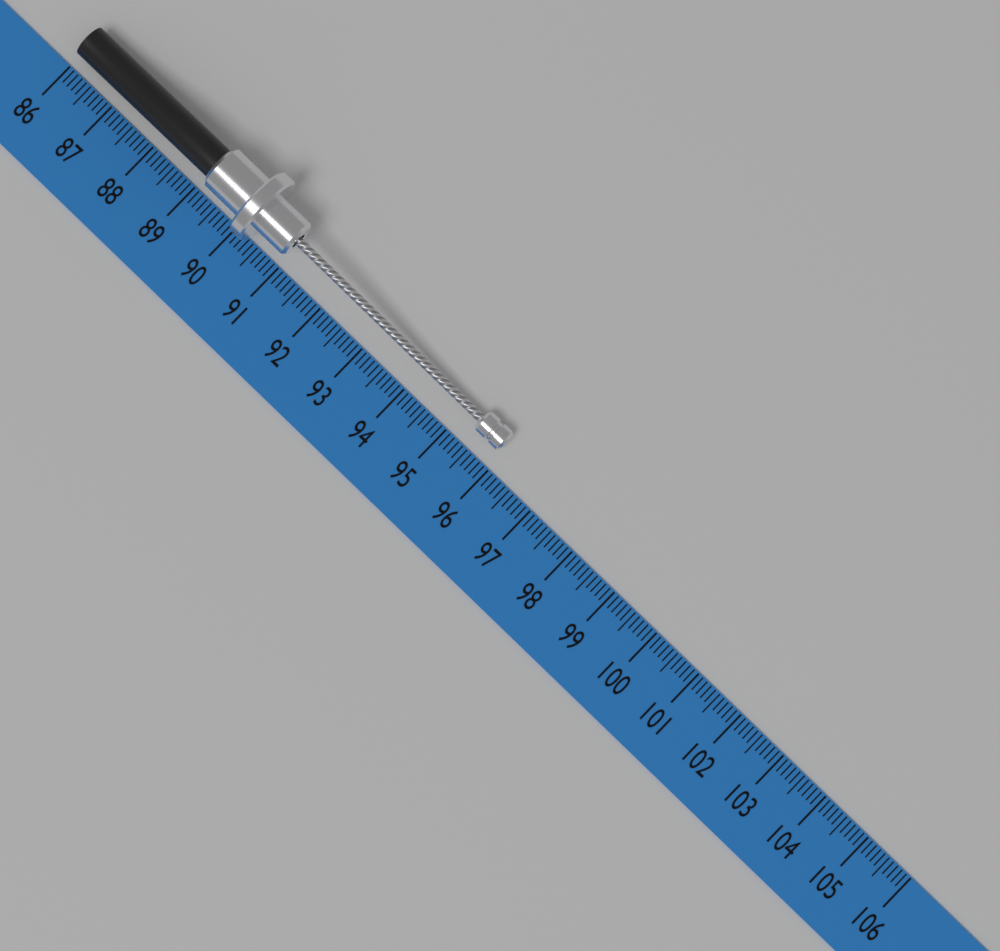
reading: 95.9 (no unit)
